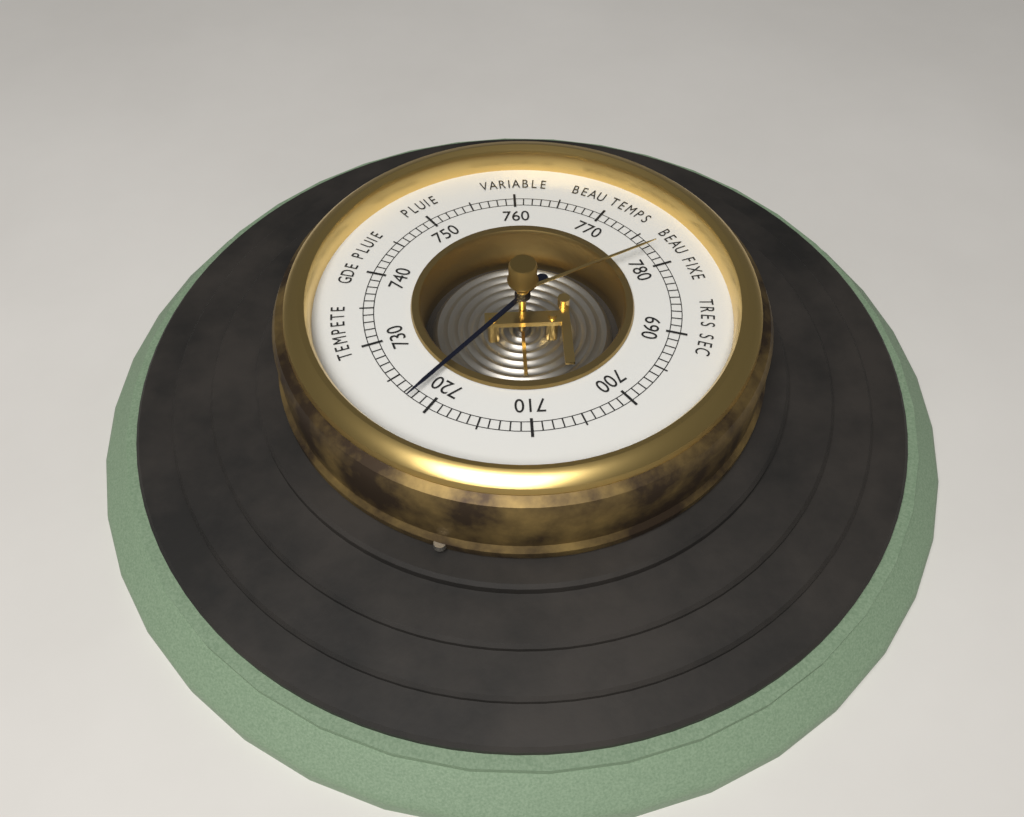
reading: 722 (no unit)
